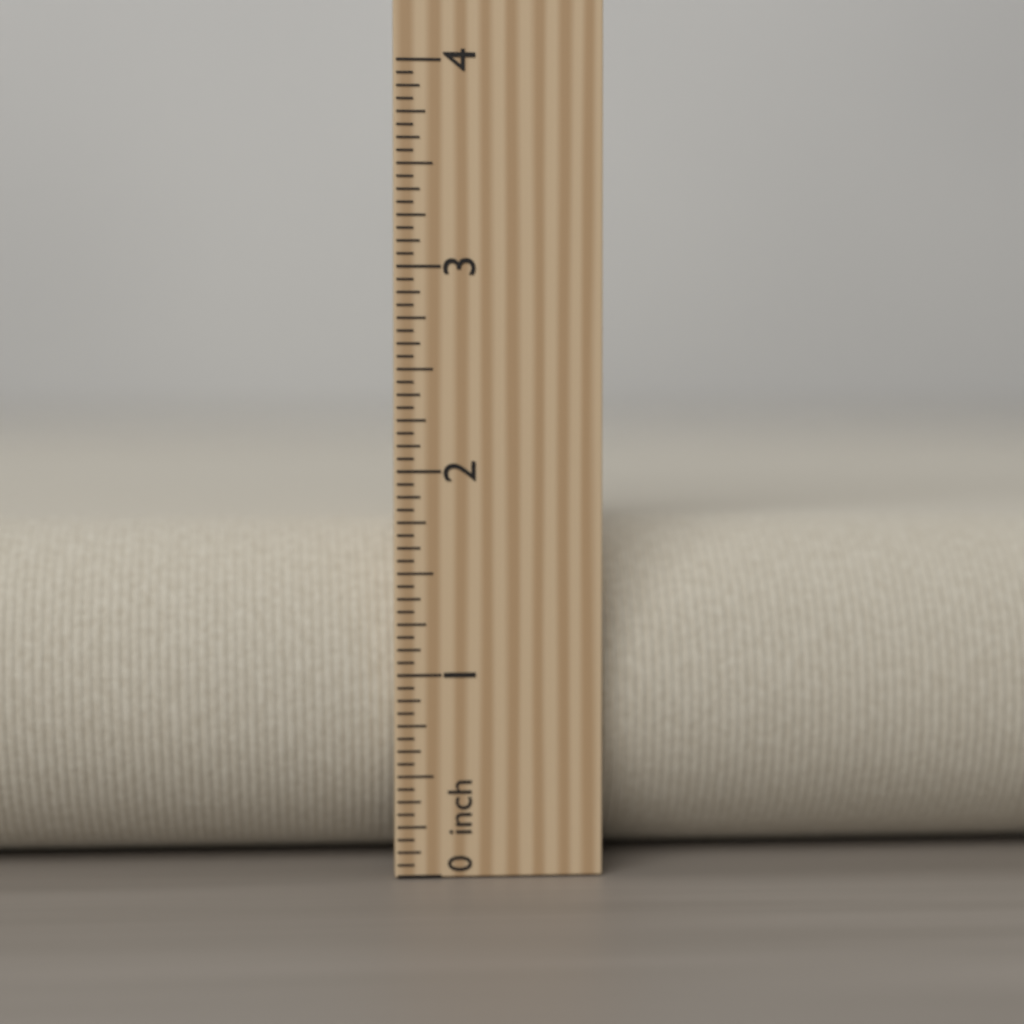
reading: 1.7500 inch
